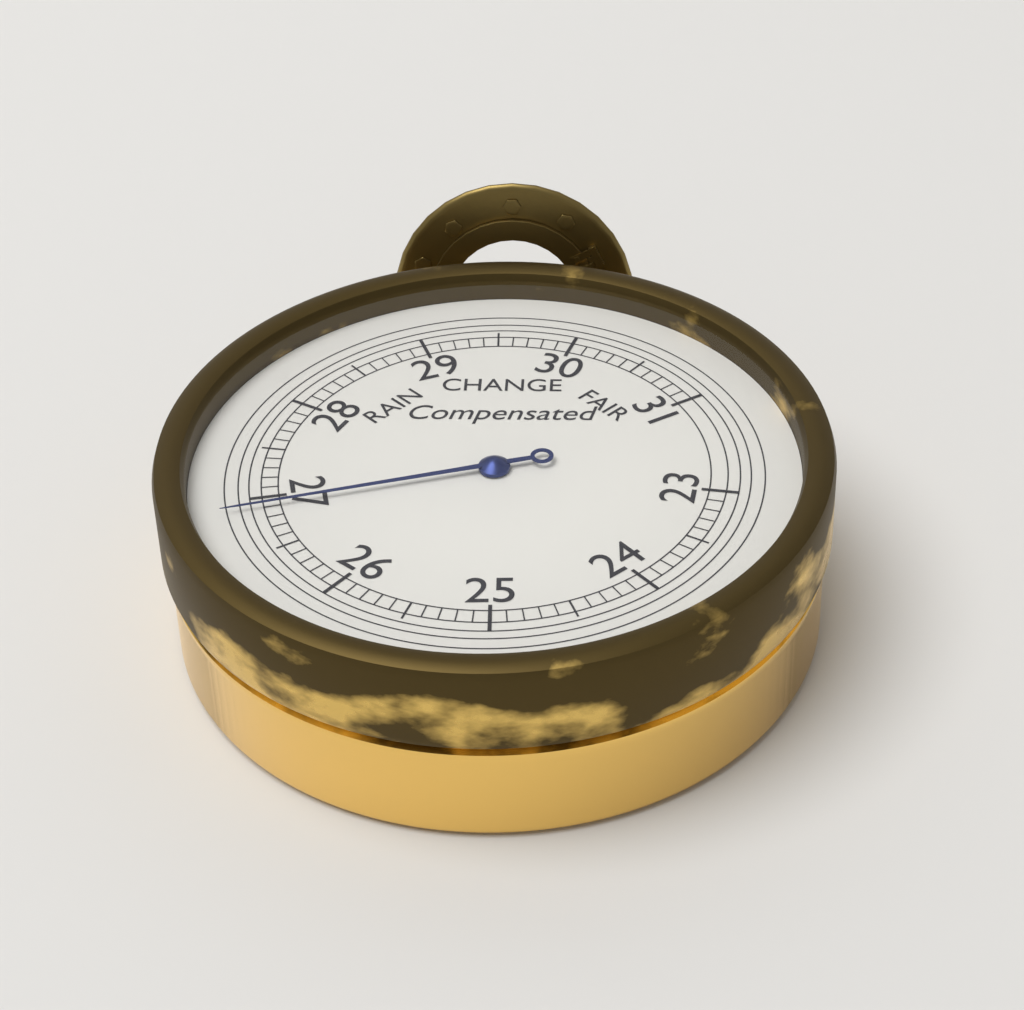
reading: 26.9 inHg
